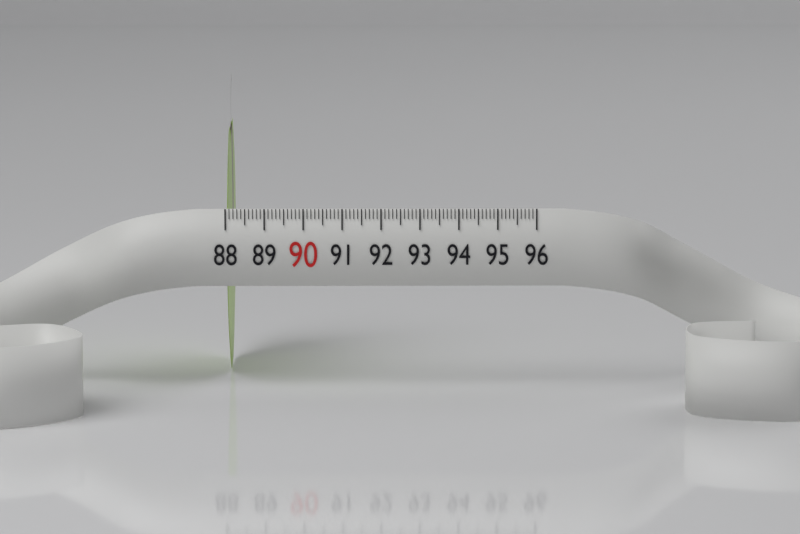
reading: 88.1 (no unit)
